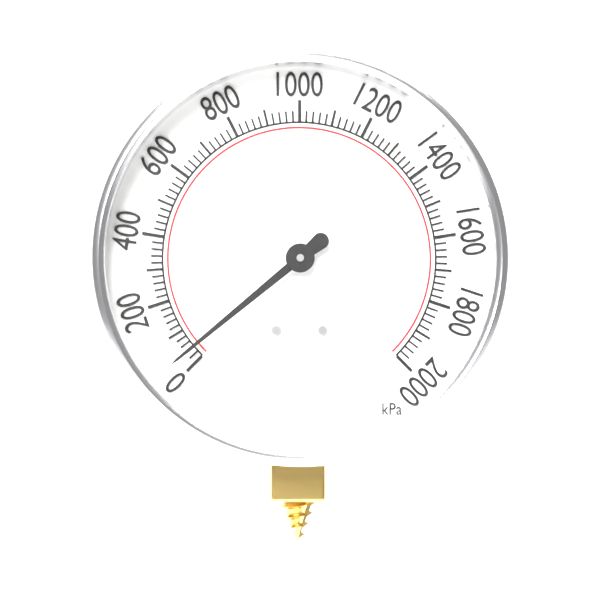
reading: 40 kPa
